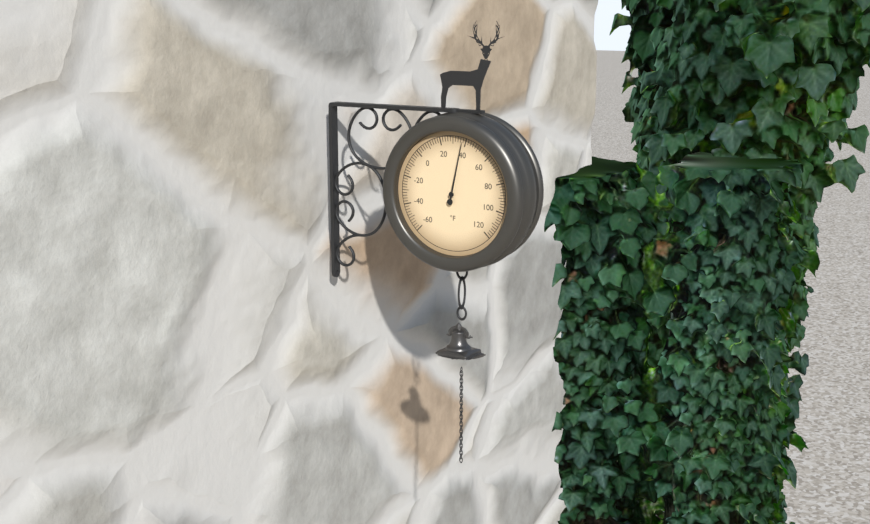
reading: 38 °F
